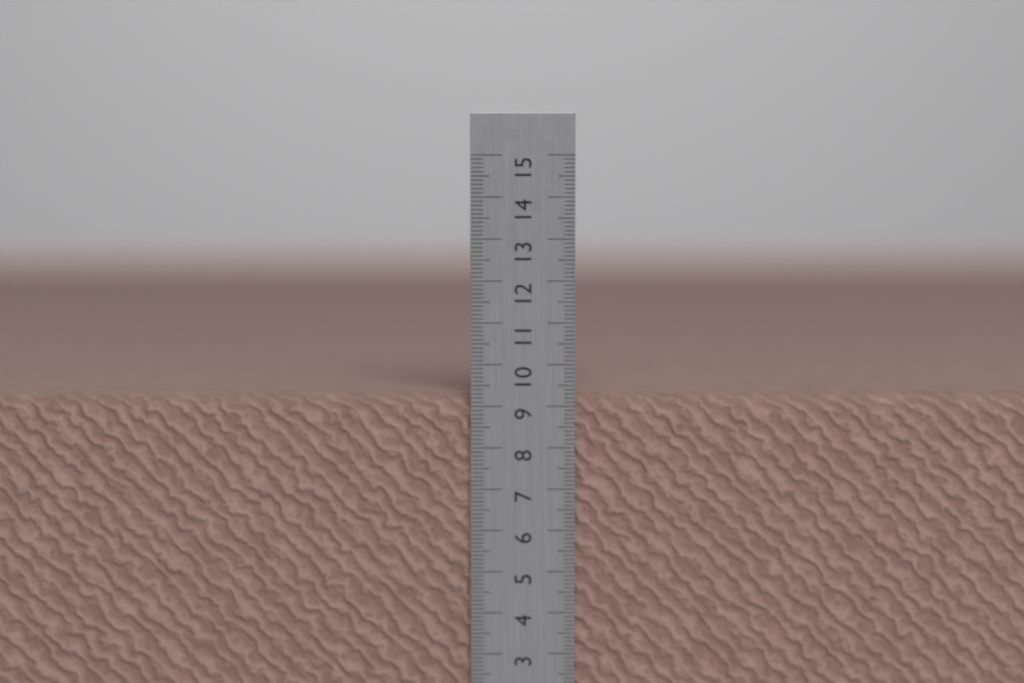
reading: 9.3 cm
